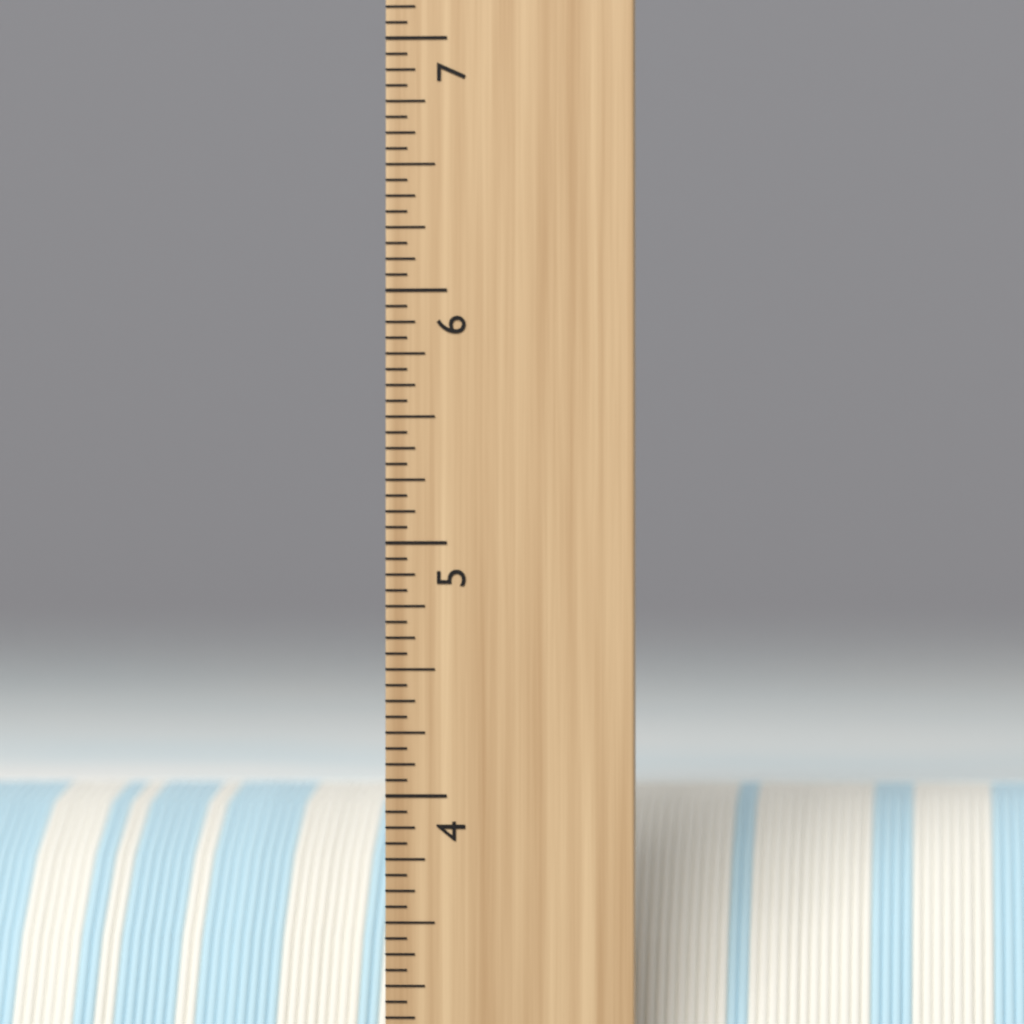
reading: 4.0000 inch
